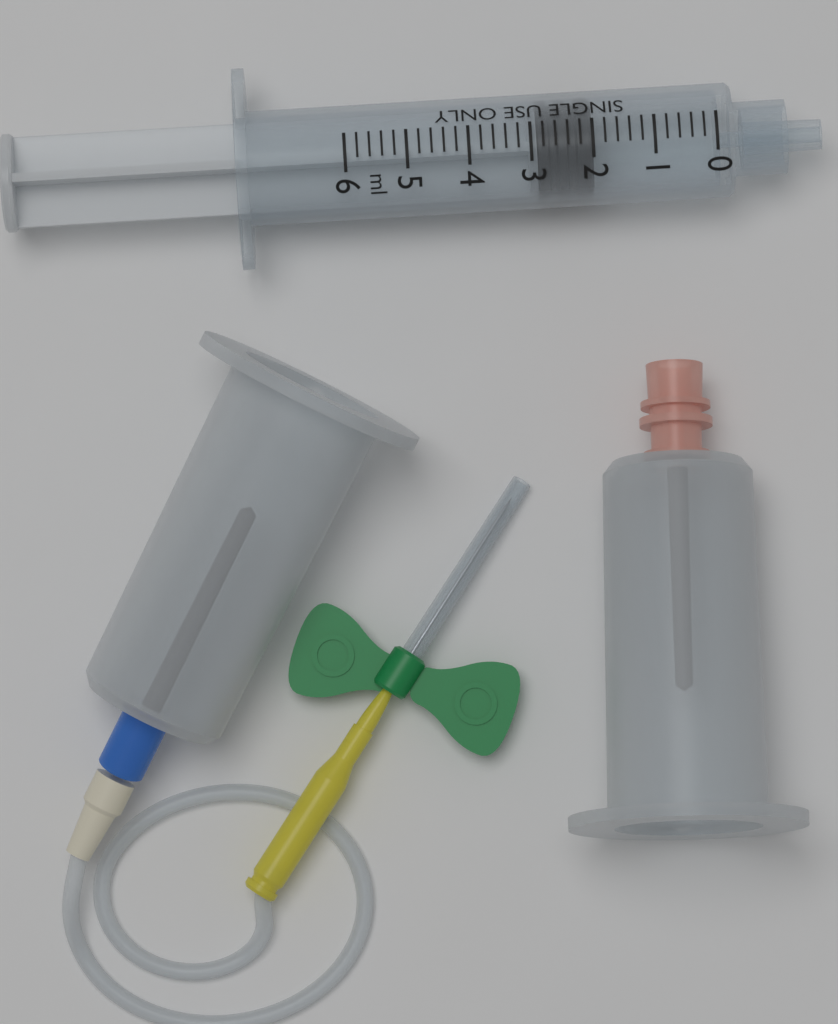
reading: 2.0 ml
